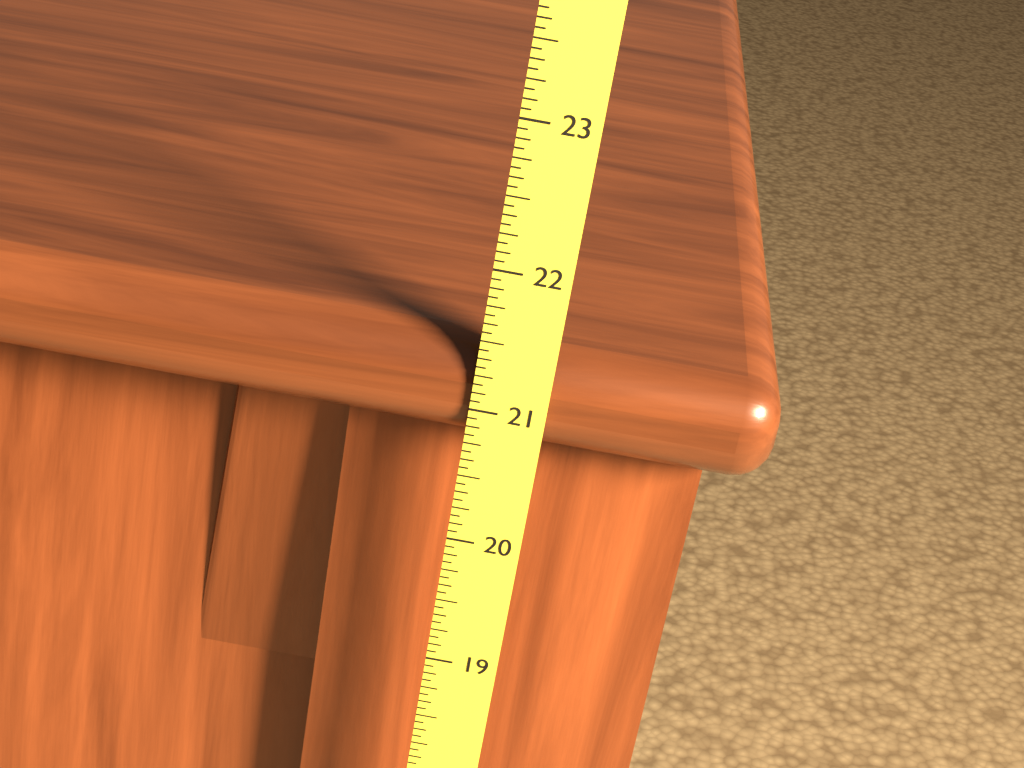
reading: 21.4375 (no unit)
